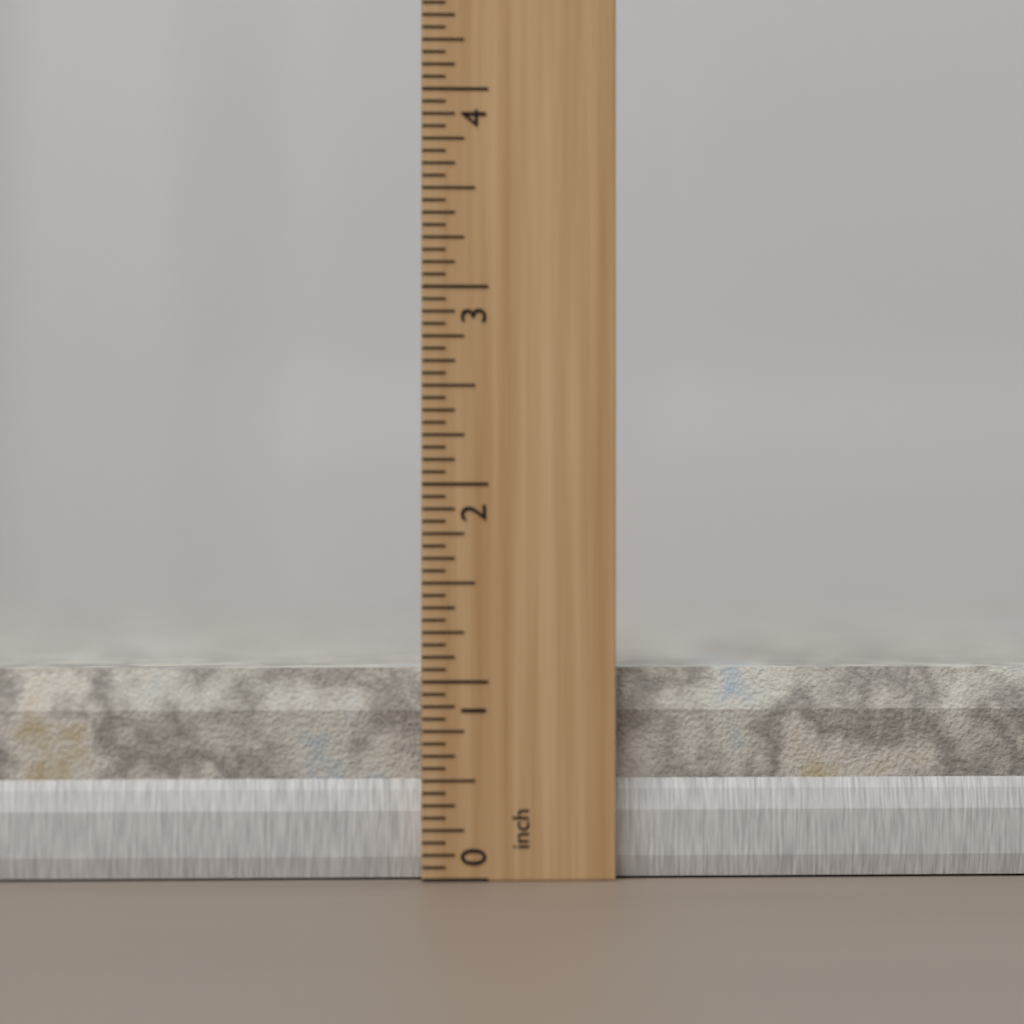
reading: 1.0625 inch
